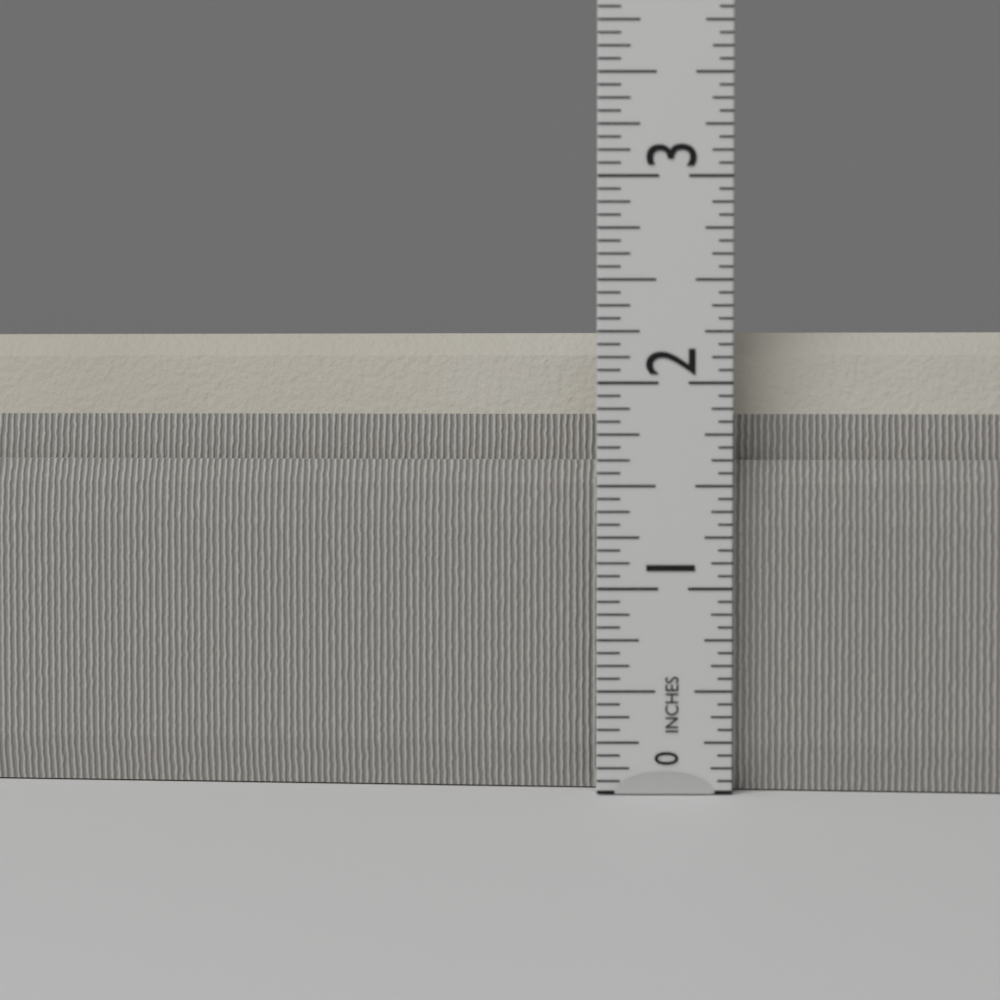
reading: 2.2500 in
